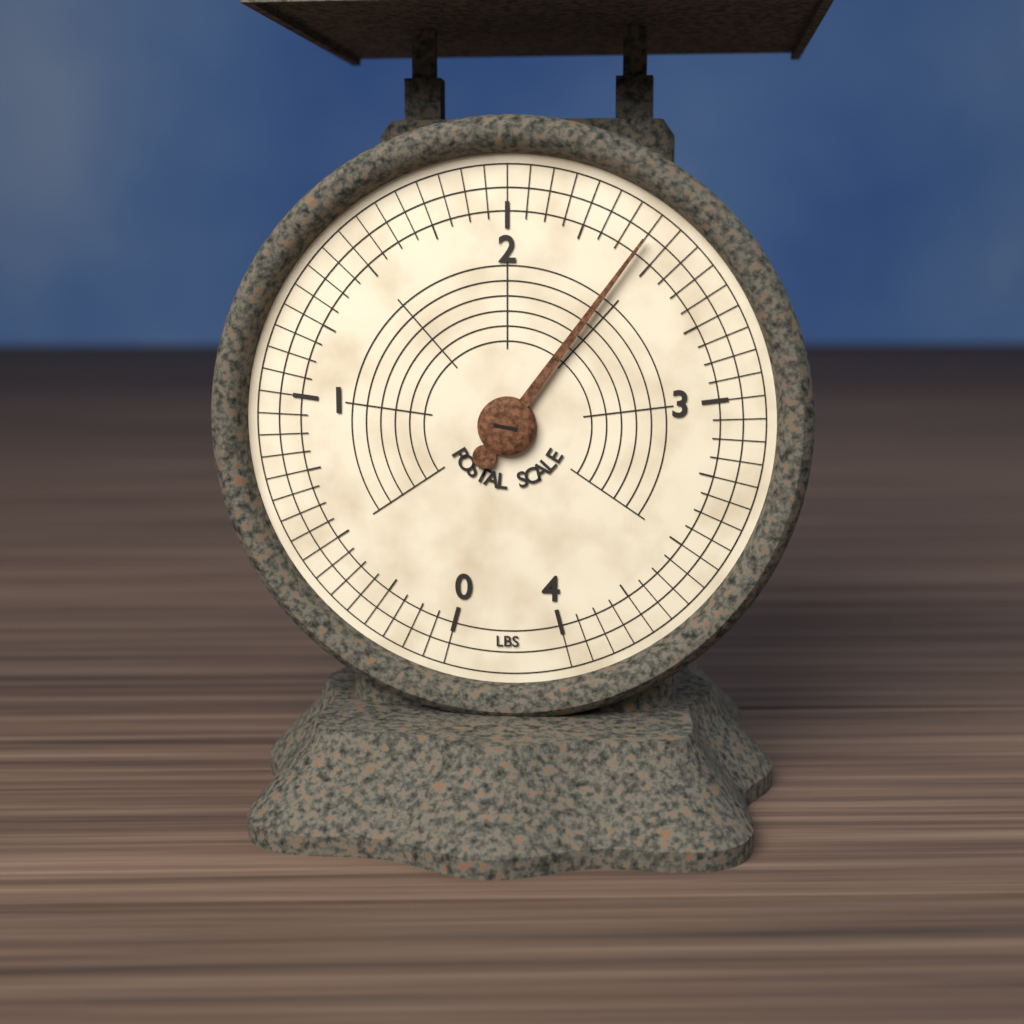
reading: 2.4375 lbs
